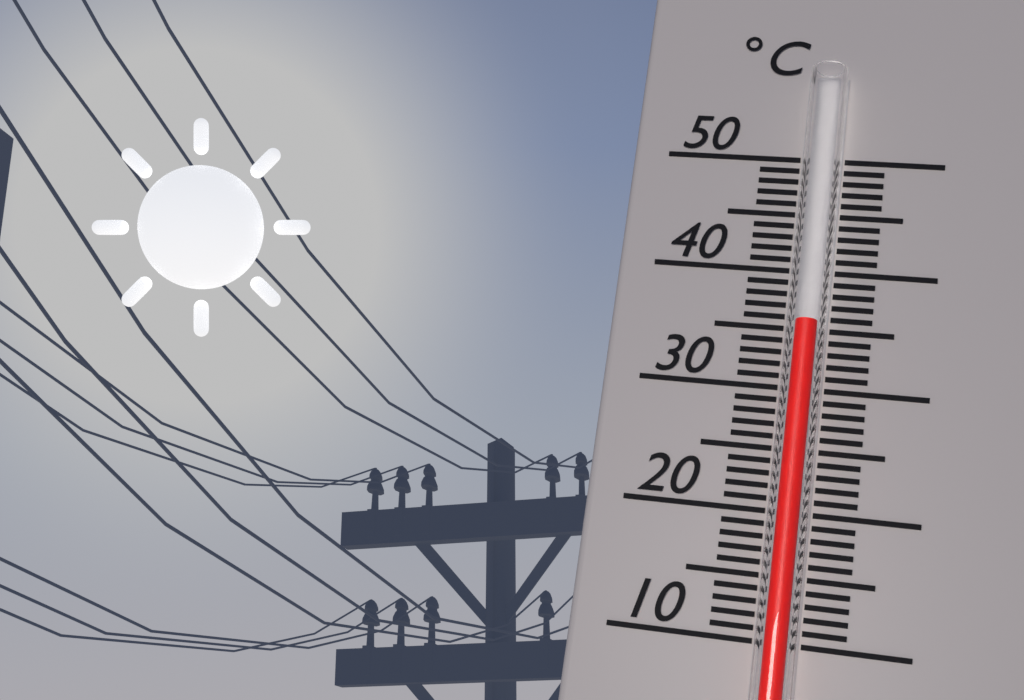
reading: 35 °C
